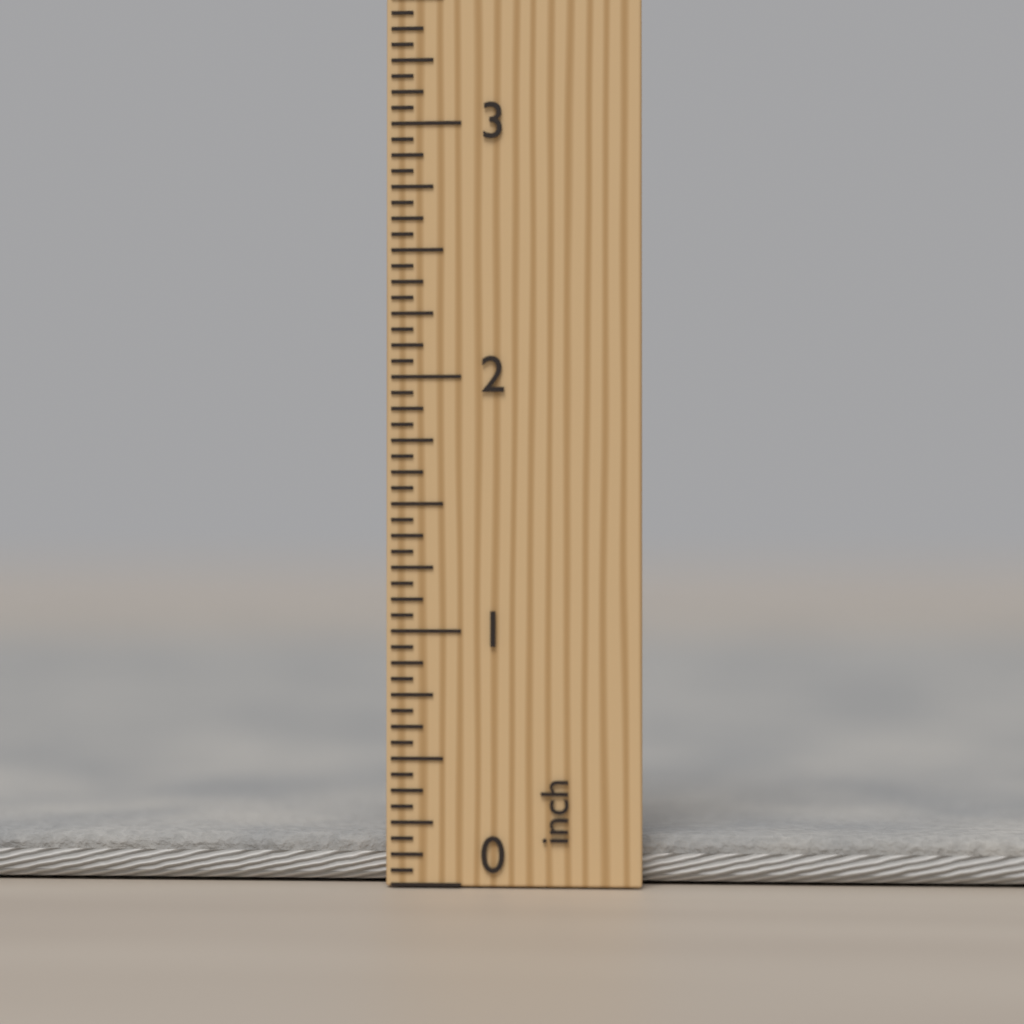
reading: 0.1875 inch
